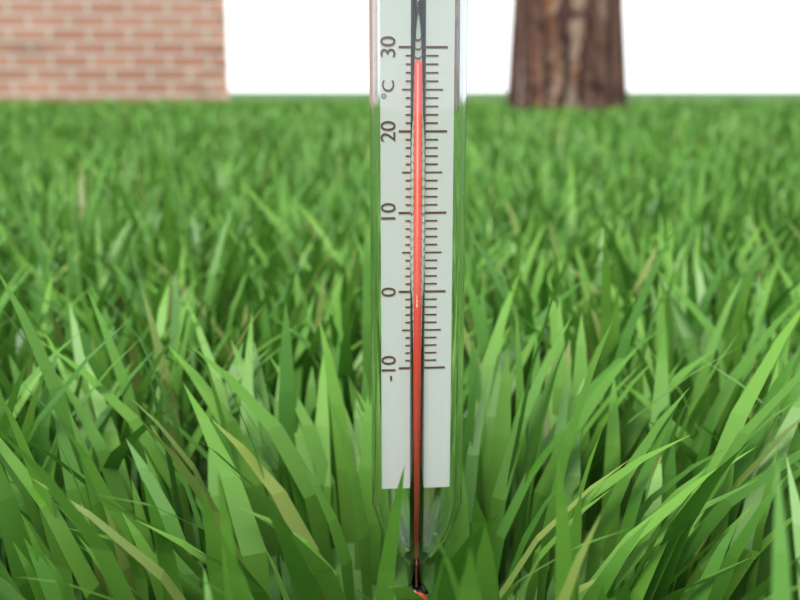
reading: 28 °C
